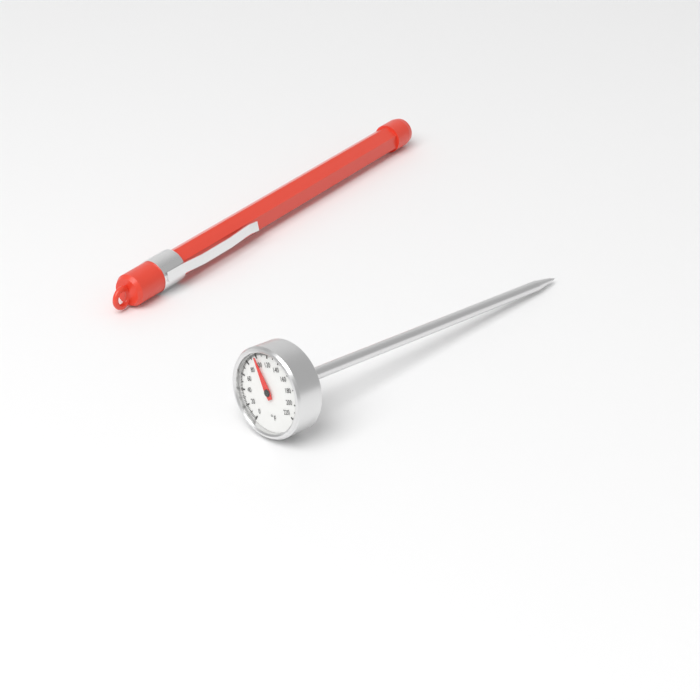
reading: 98 °F
